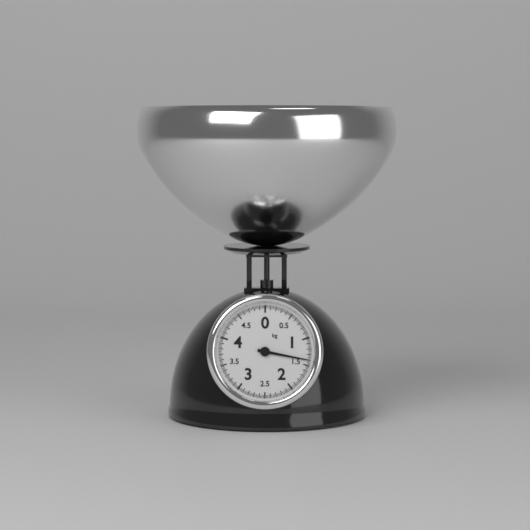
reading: 1.400 kg
